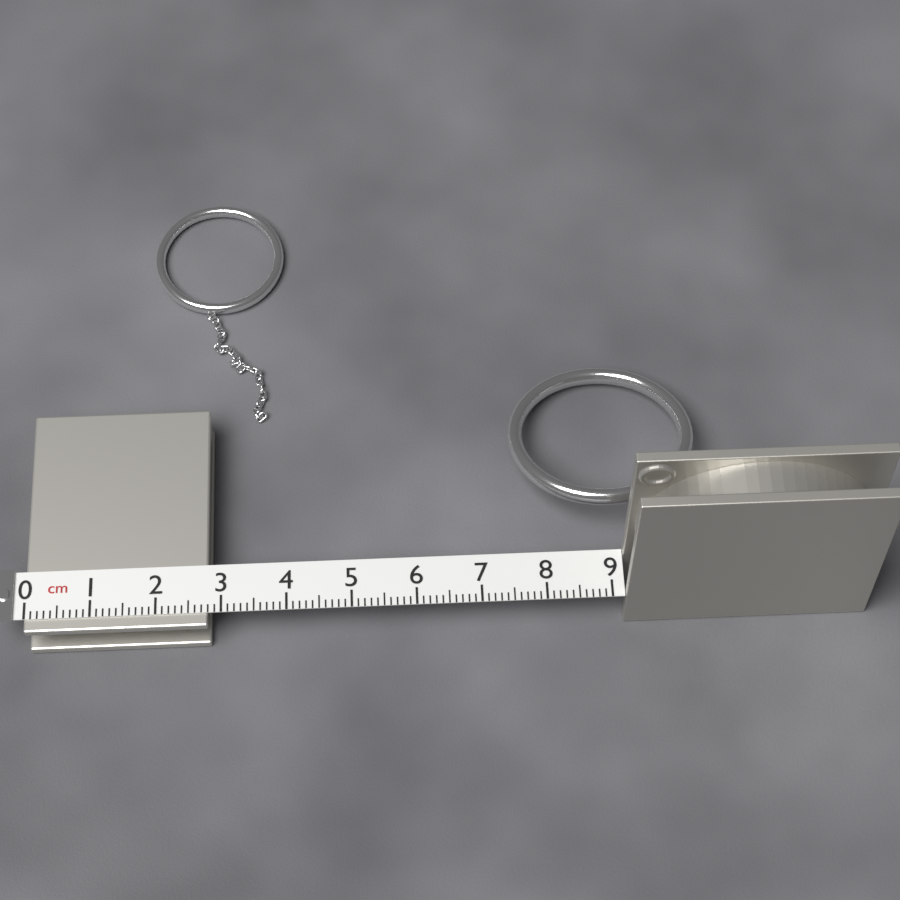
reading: 2.8 cm
